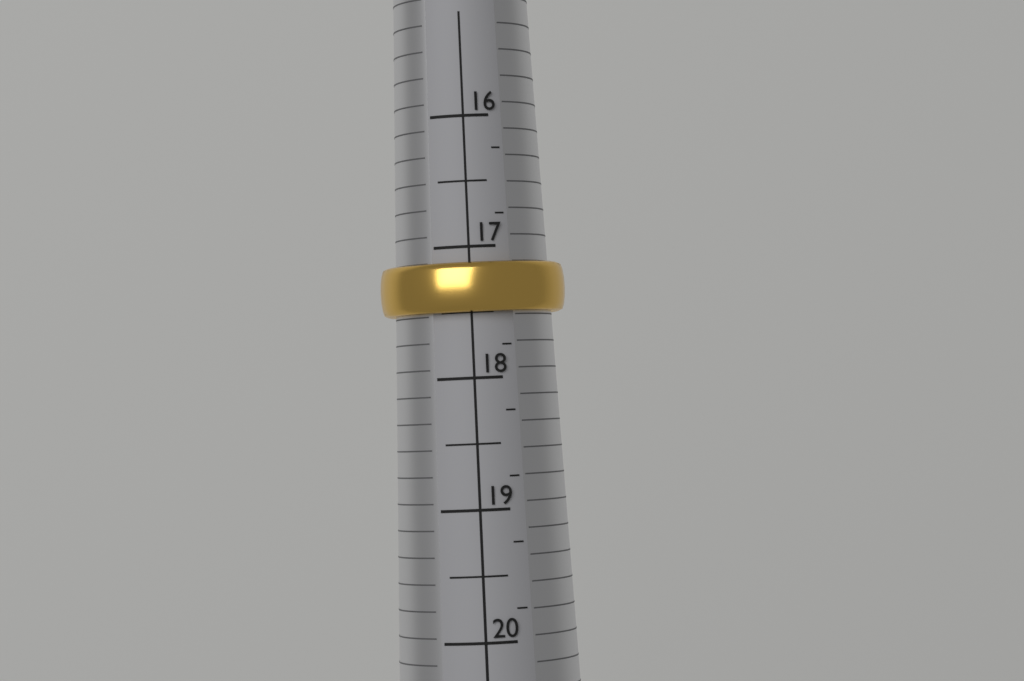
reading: 17.50 (no unit)
